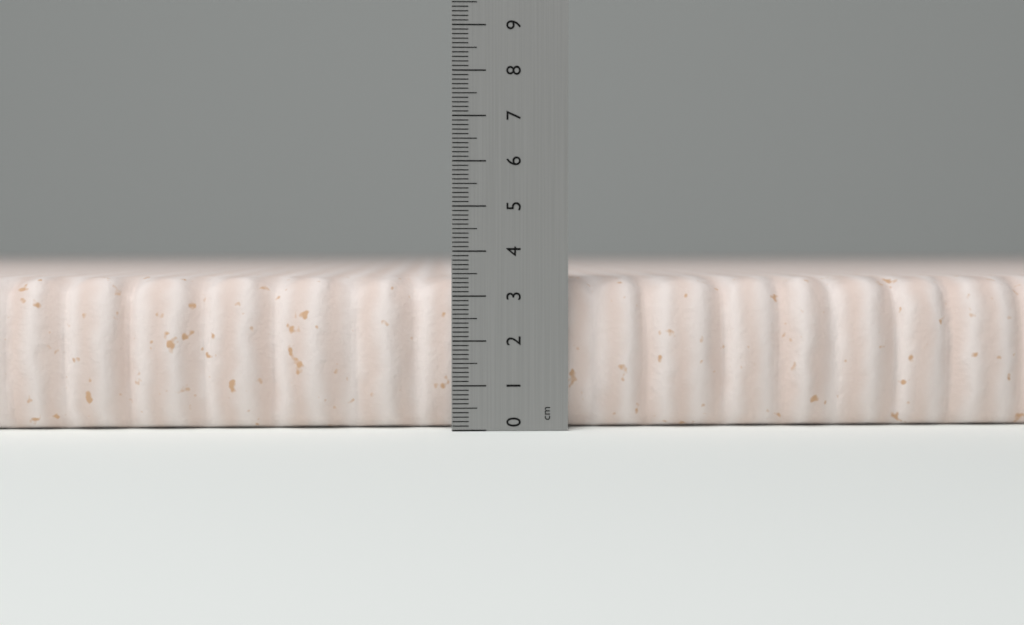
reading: 3.4 cm
